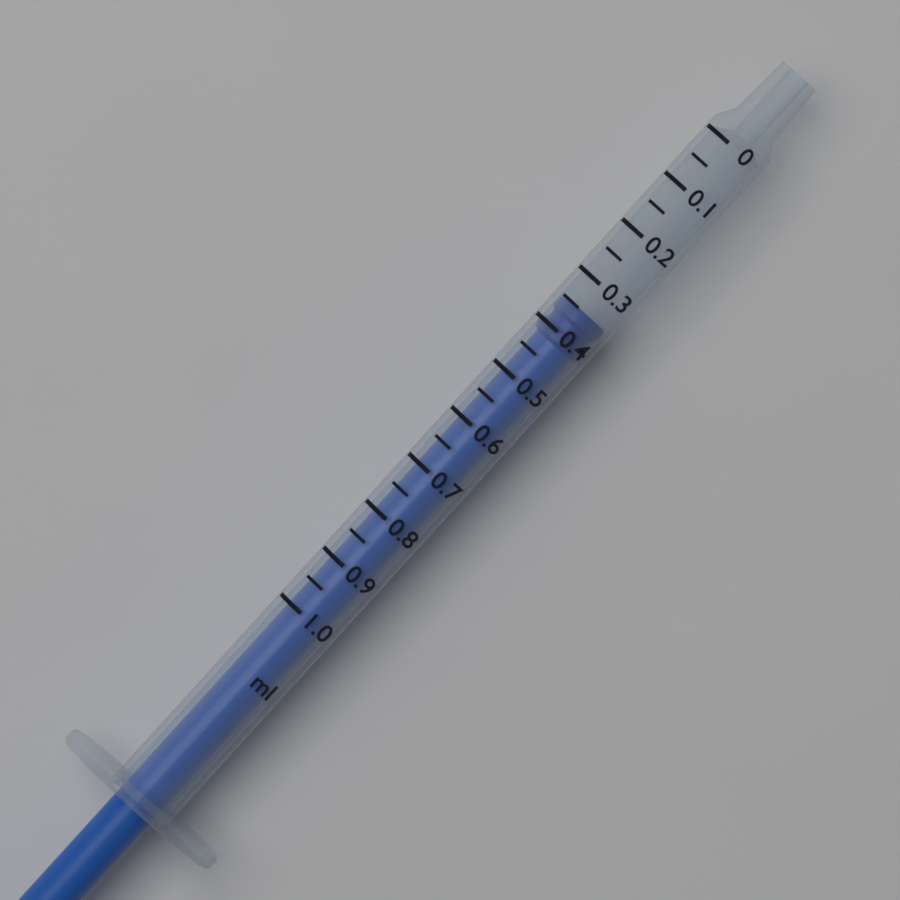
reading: 0.35 ml
